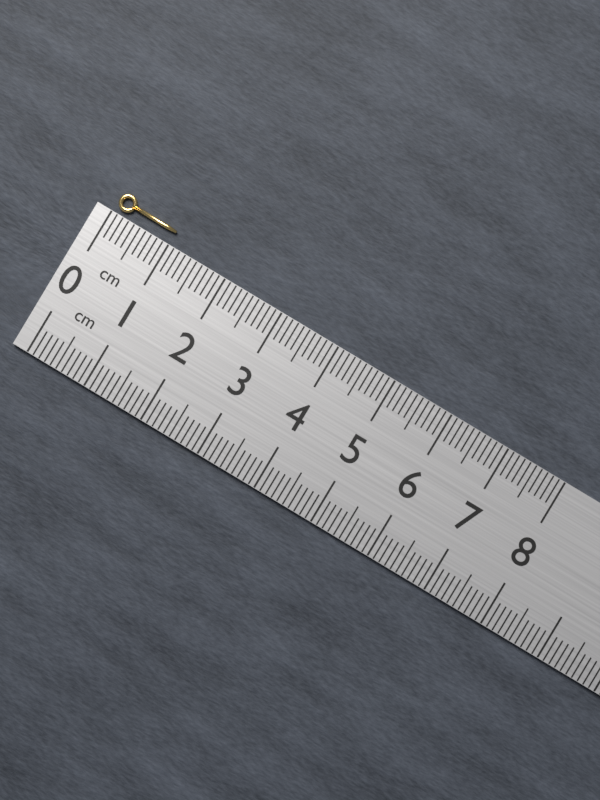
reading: 1.0 cm
